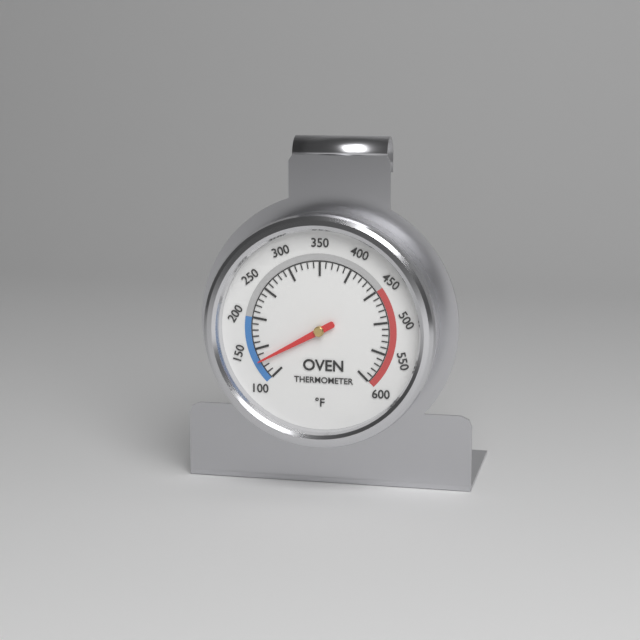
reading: 130 °F
